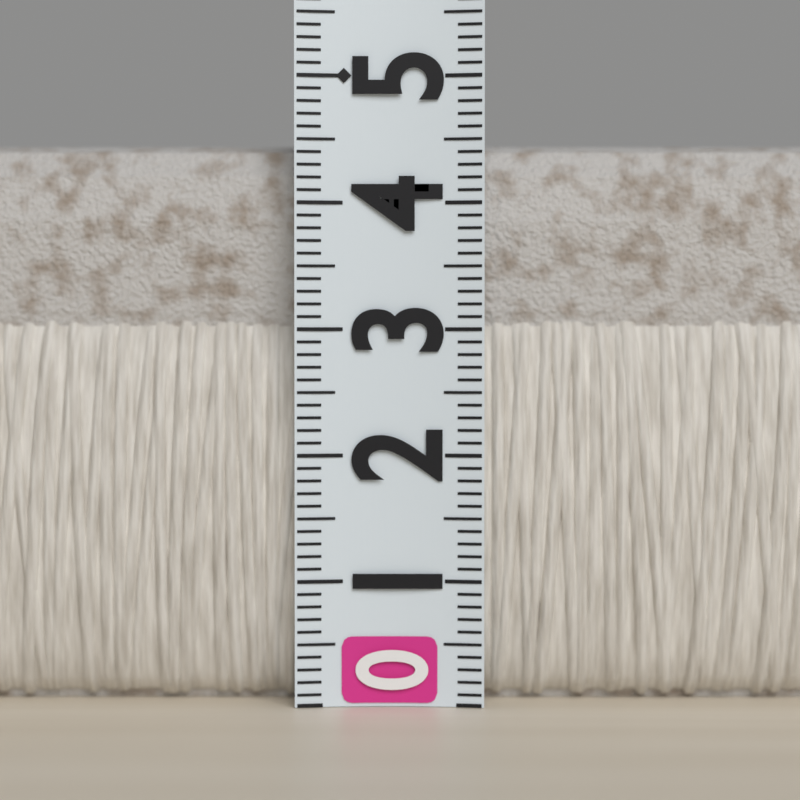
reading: 4.5 (no unit)
